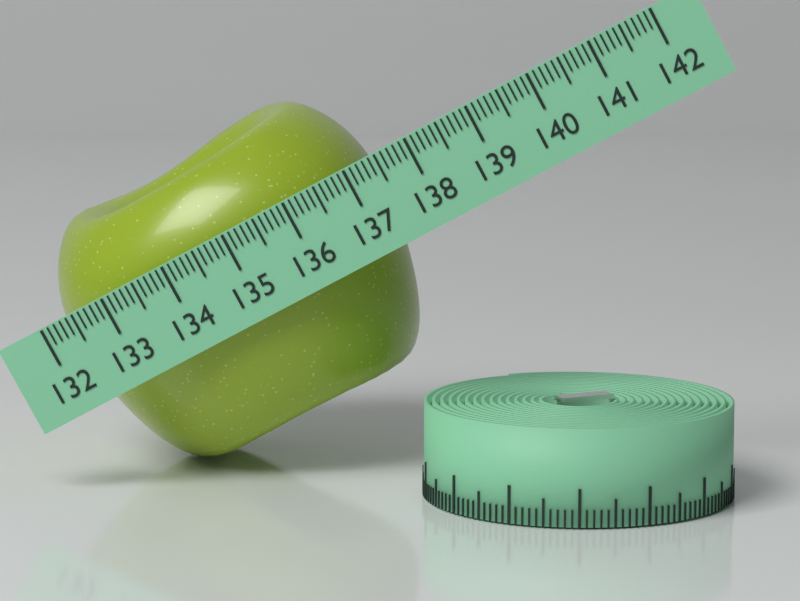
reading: 137.3 (no unit)
